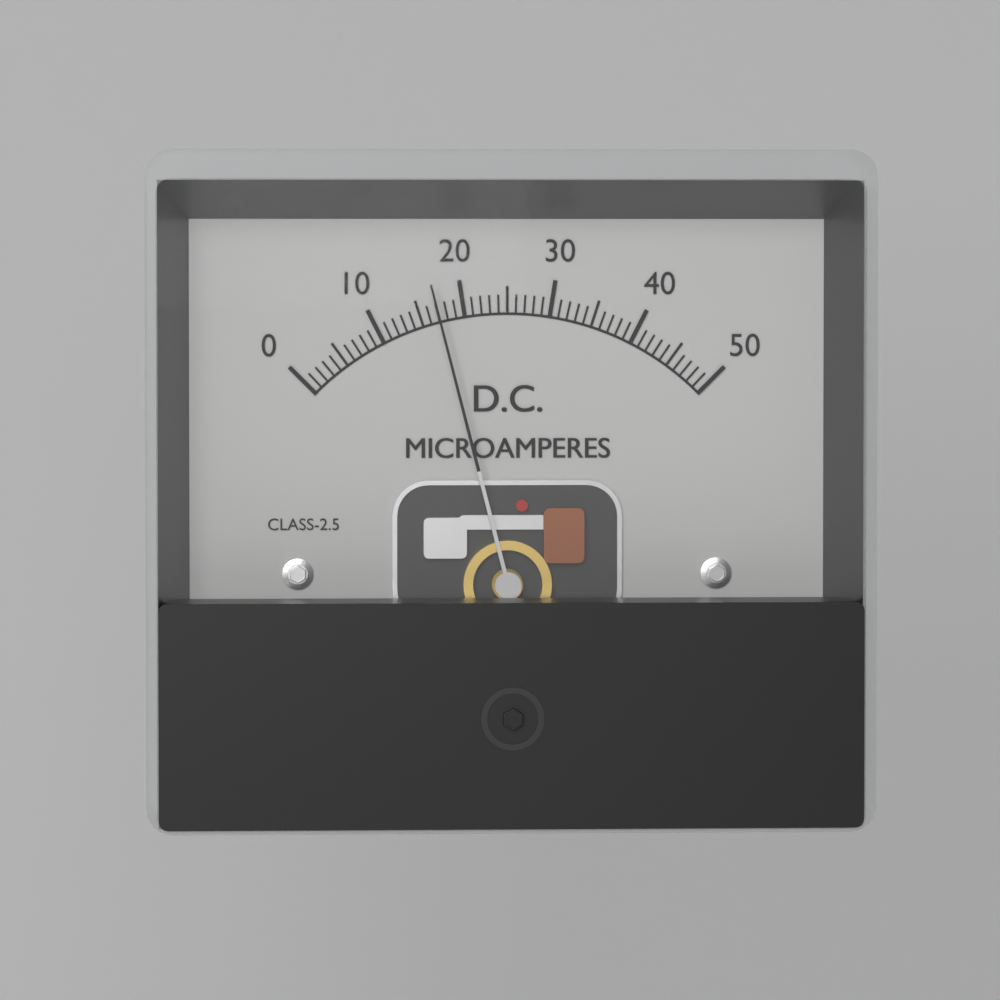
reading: 17 µA
